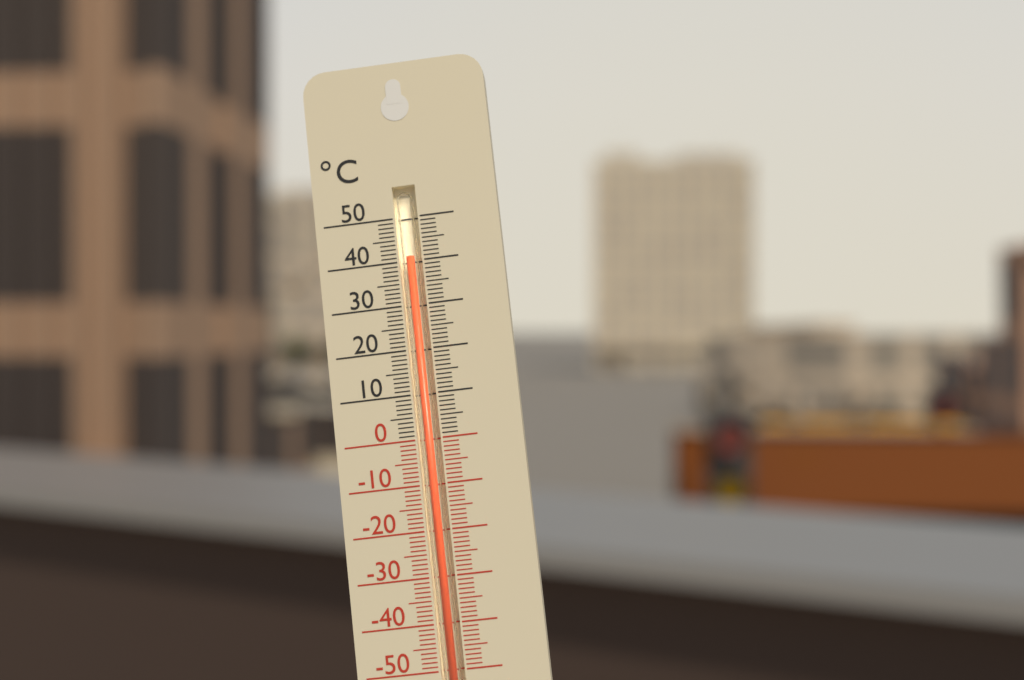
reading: 41 °C
